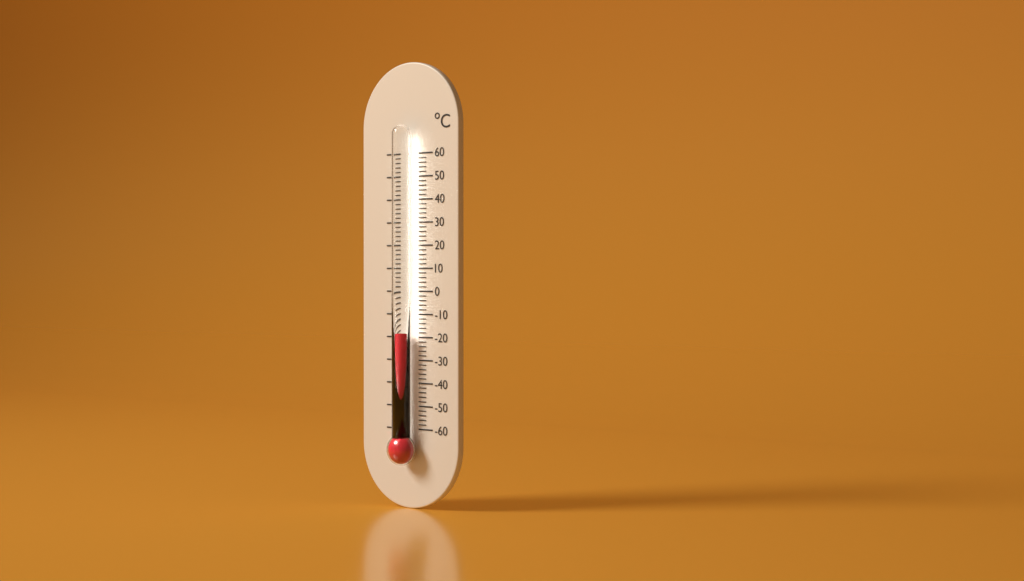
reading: -18 °C
